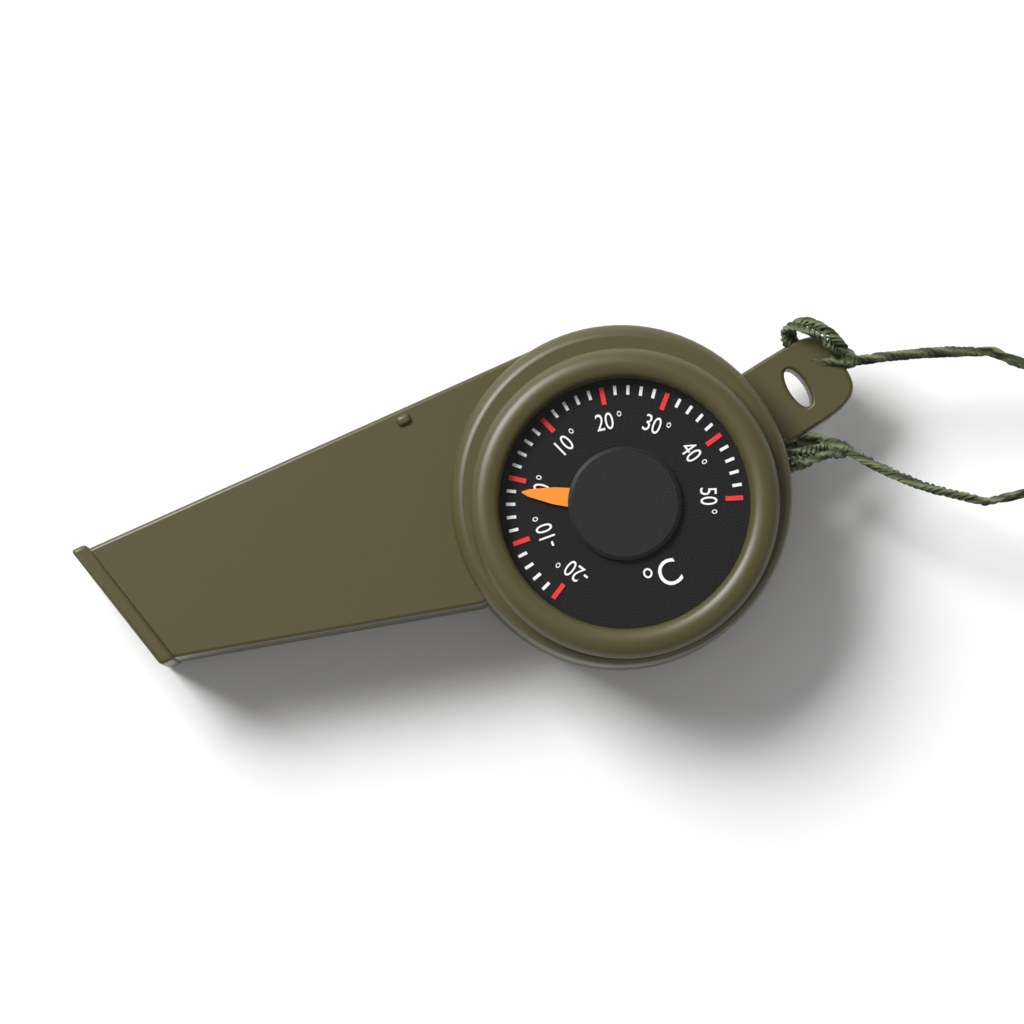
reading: -2 °C
